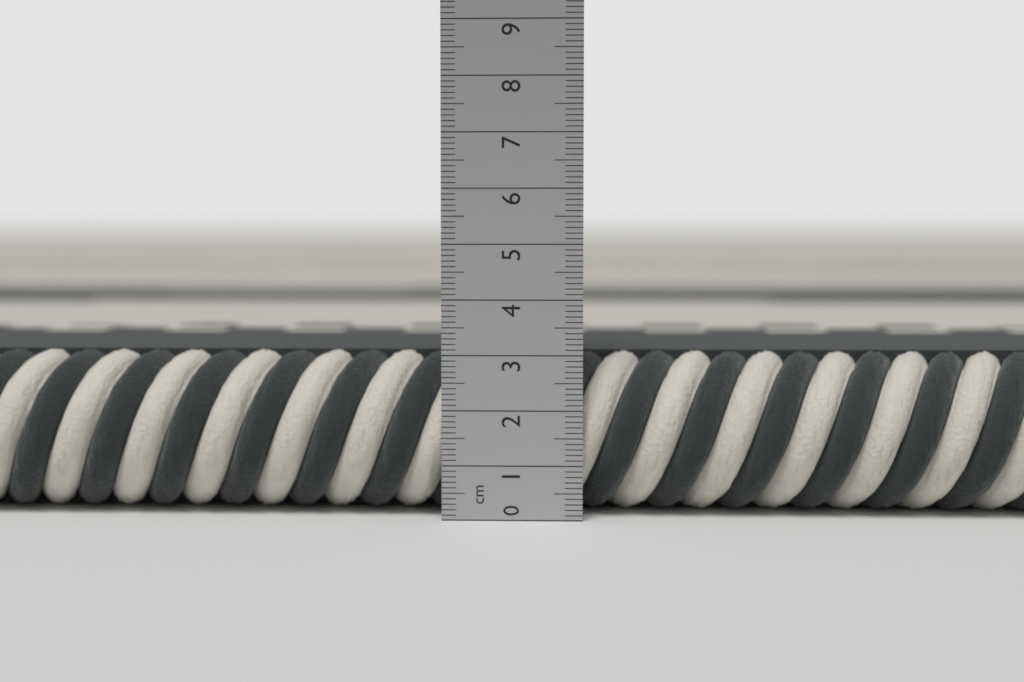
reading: 3.0 cm
